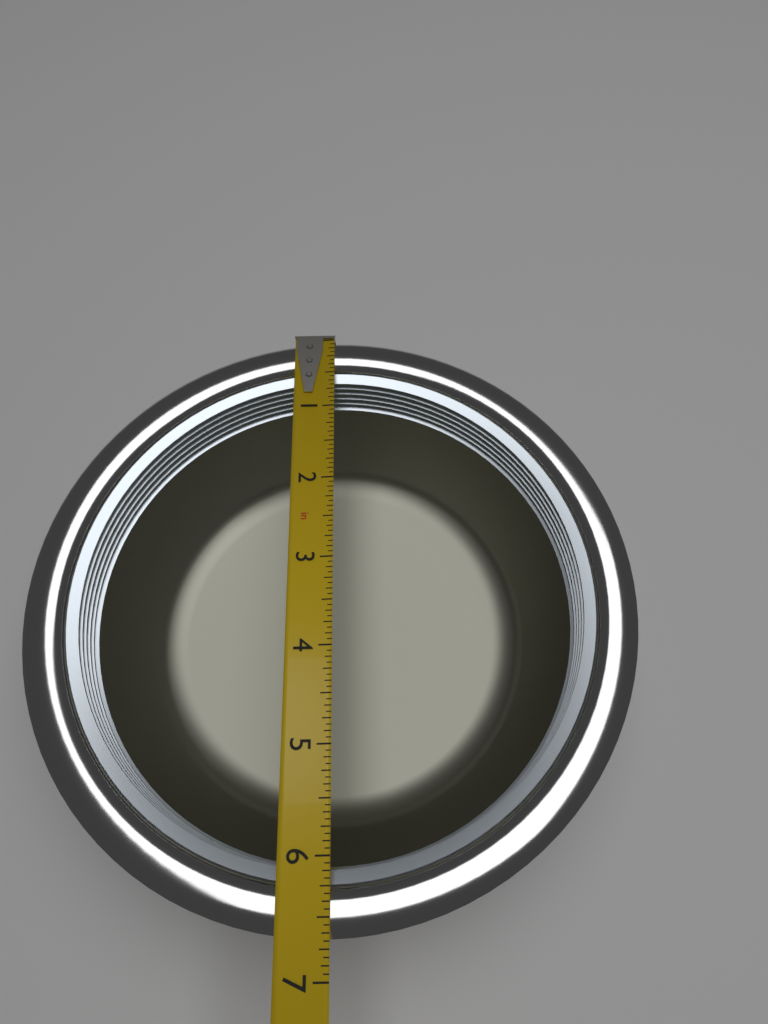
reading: 6.6875 in
